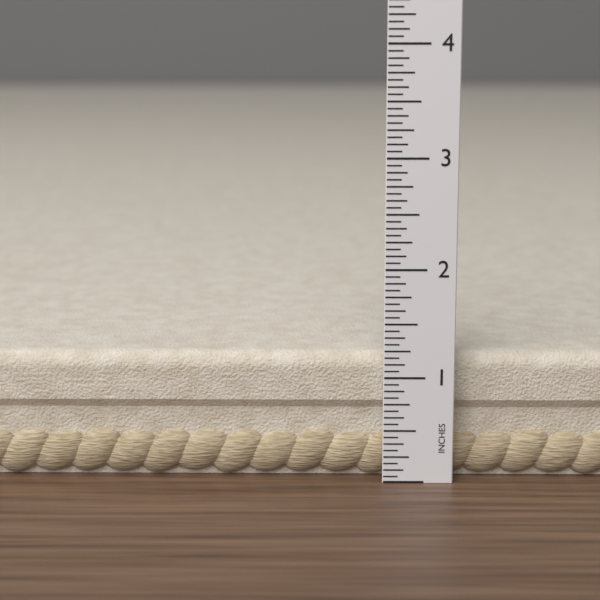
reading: 1.1875 in
